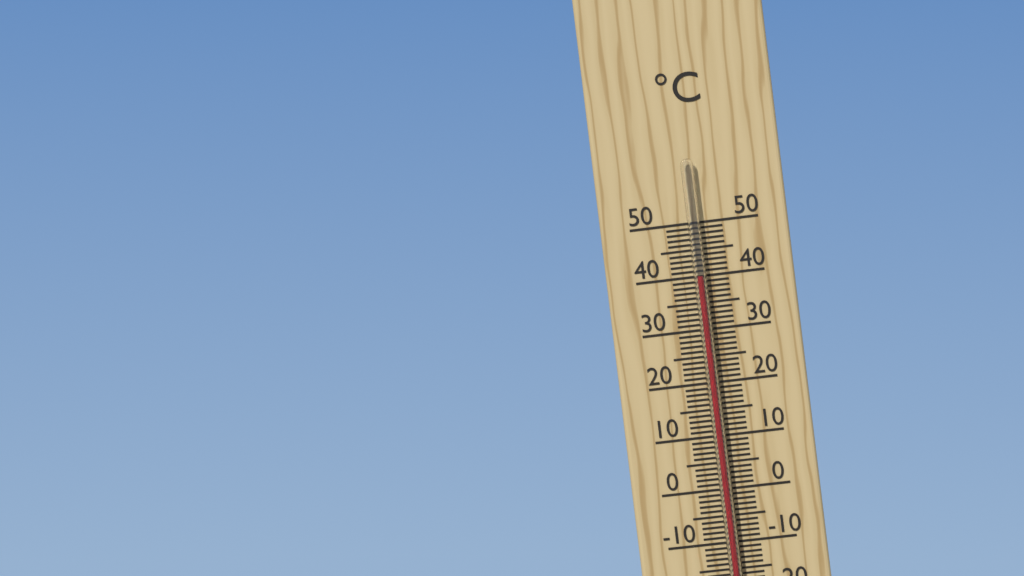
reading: 40 °C
